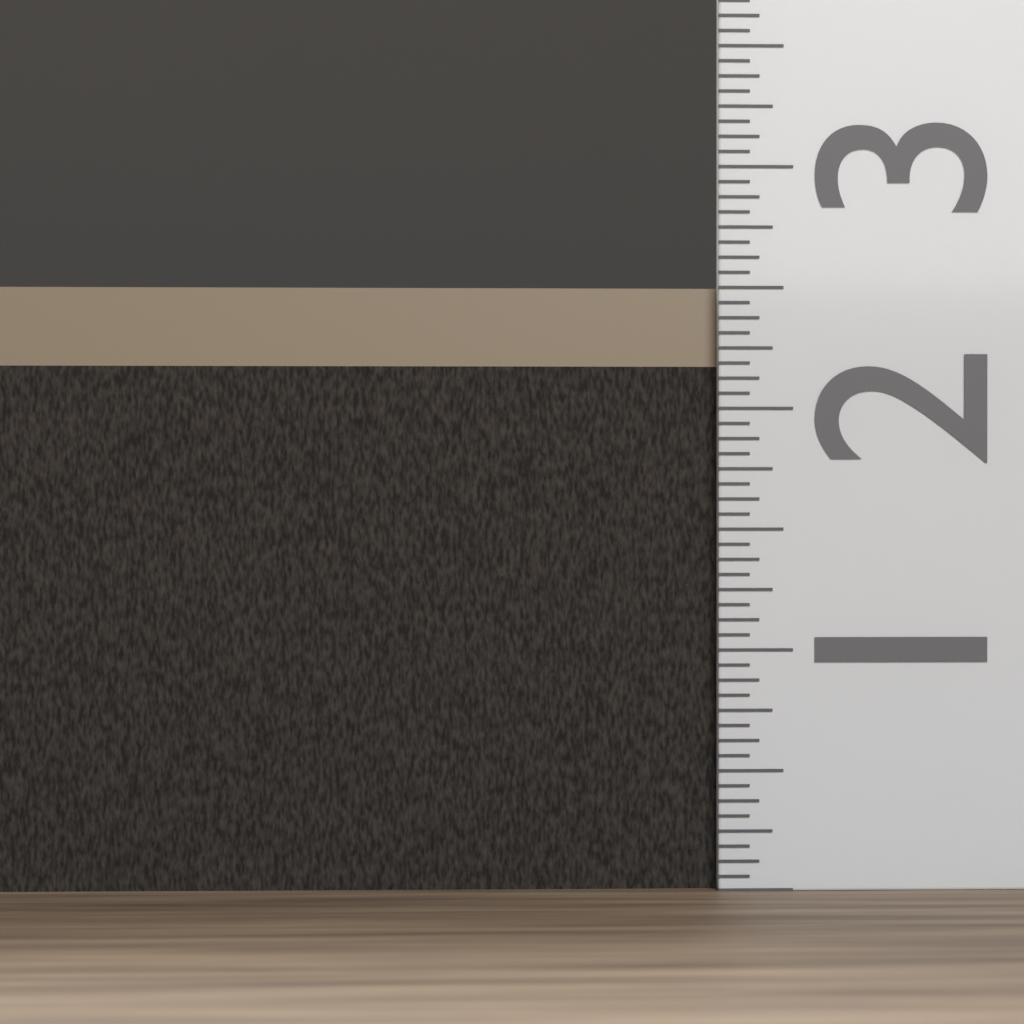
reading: 2.5000 (no unit)
